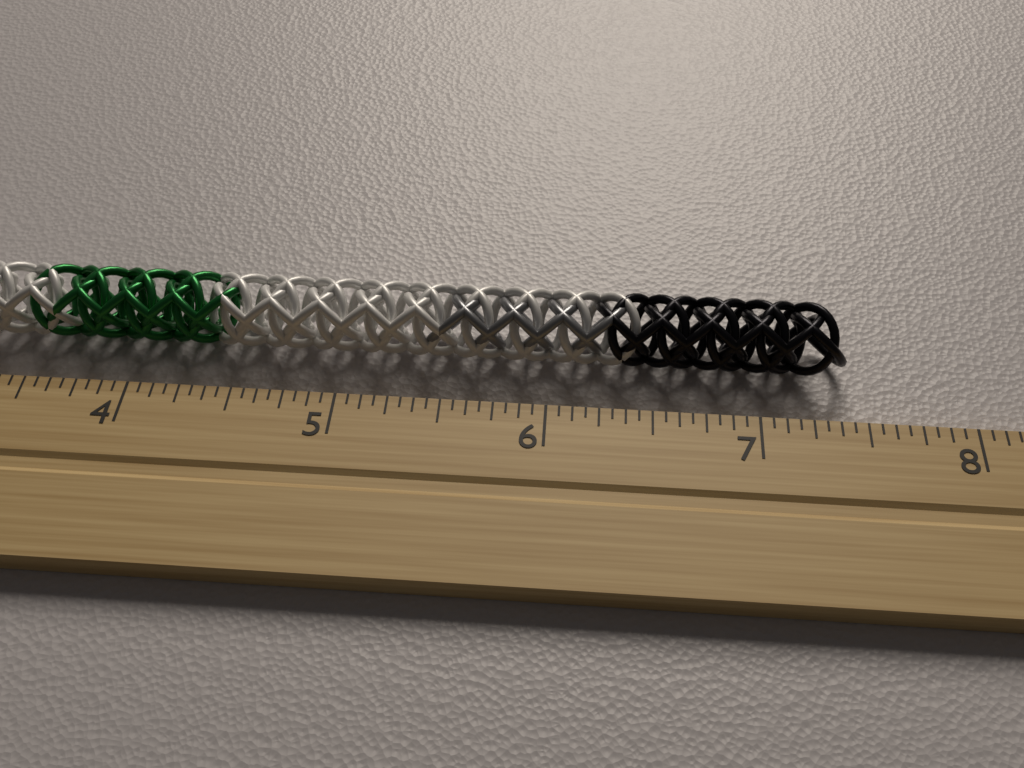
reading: 7.4375 inch
